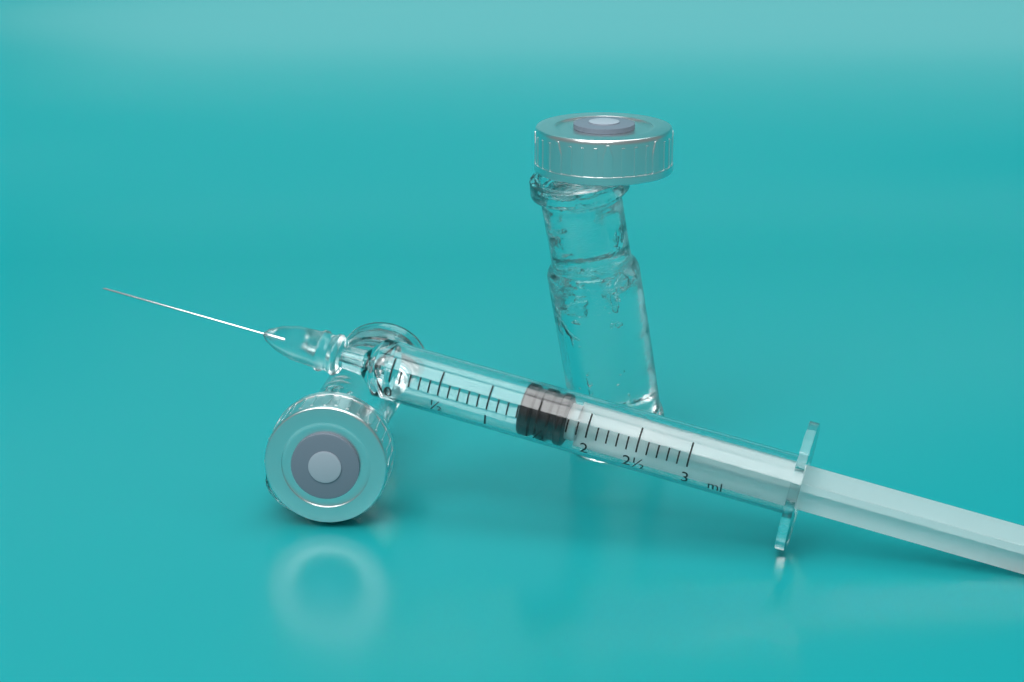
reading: 1.3 ml
